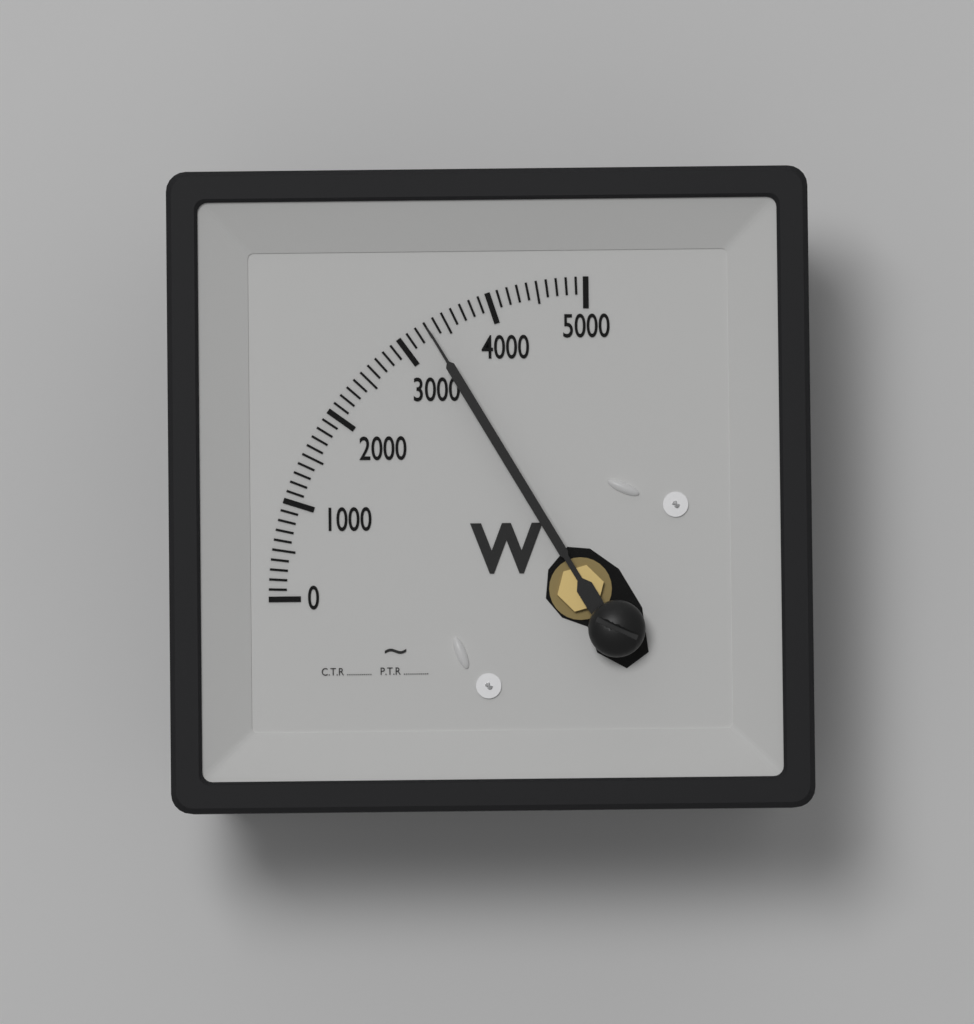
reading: 3300 W
